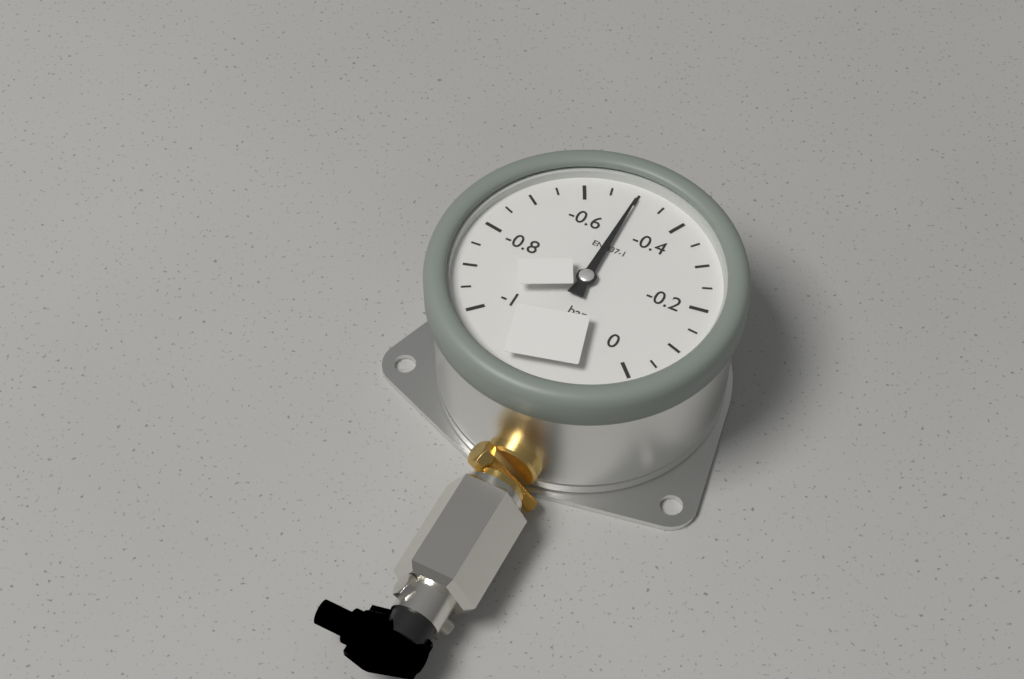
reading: -0.50 bar
